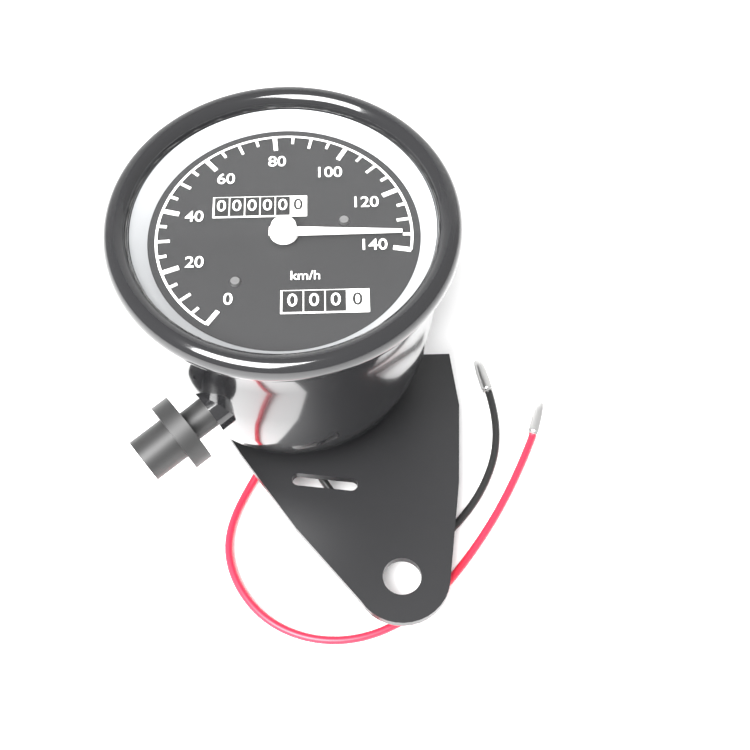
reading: 135 km/h
